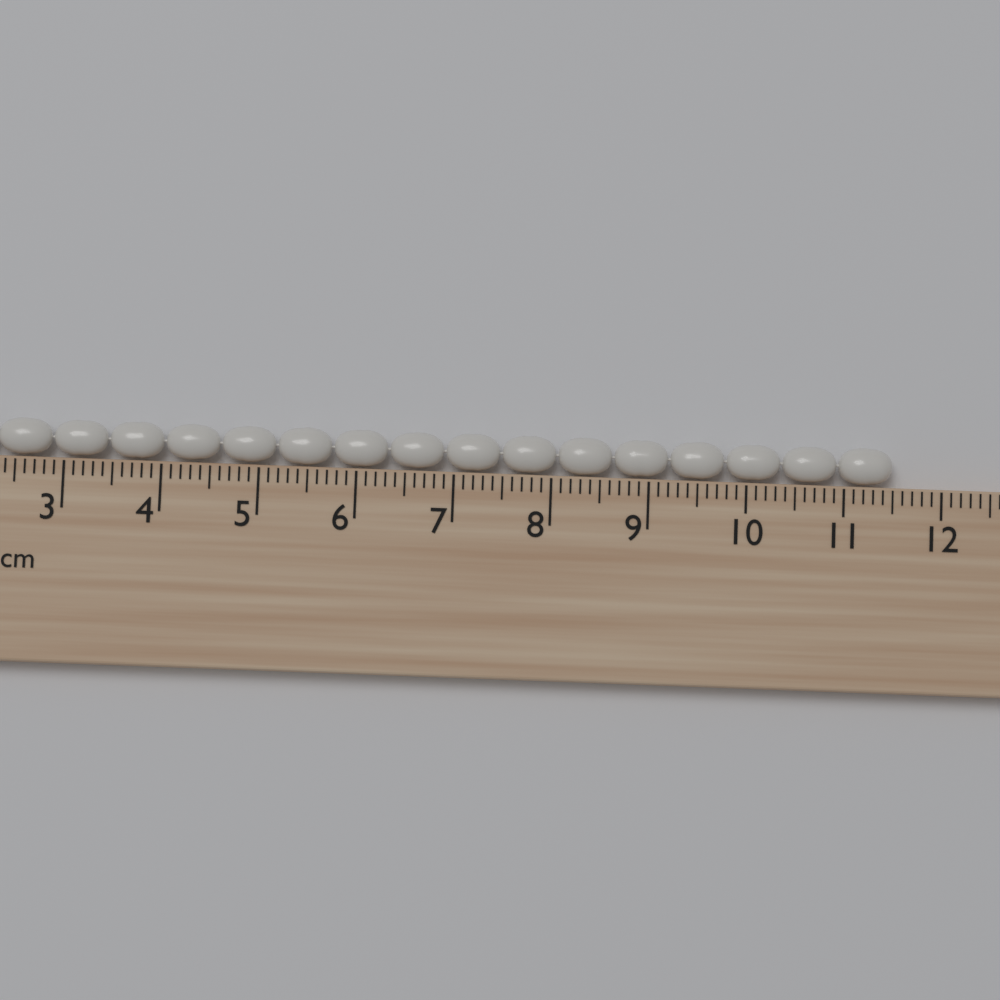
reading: 11.5 cm
